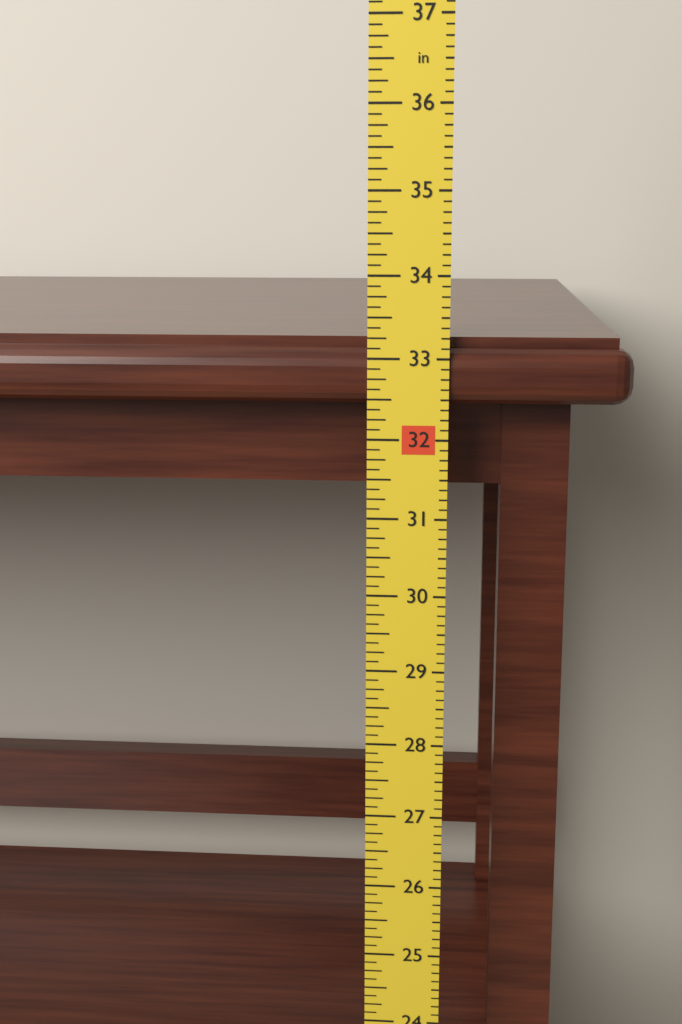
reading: 33.250 in
